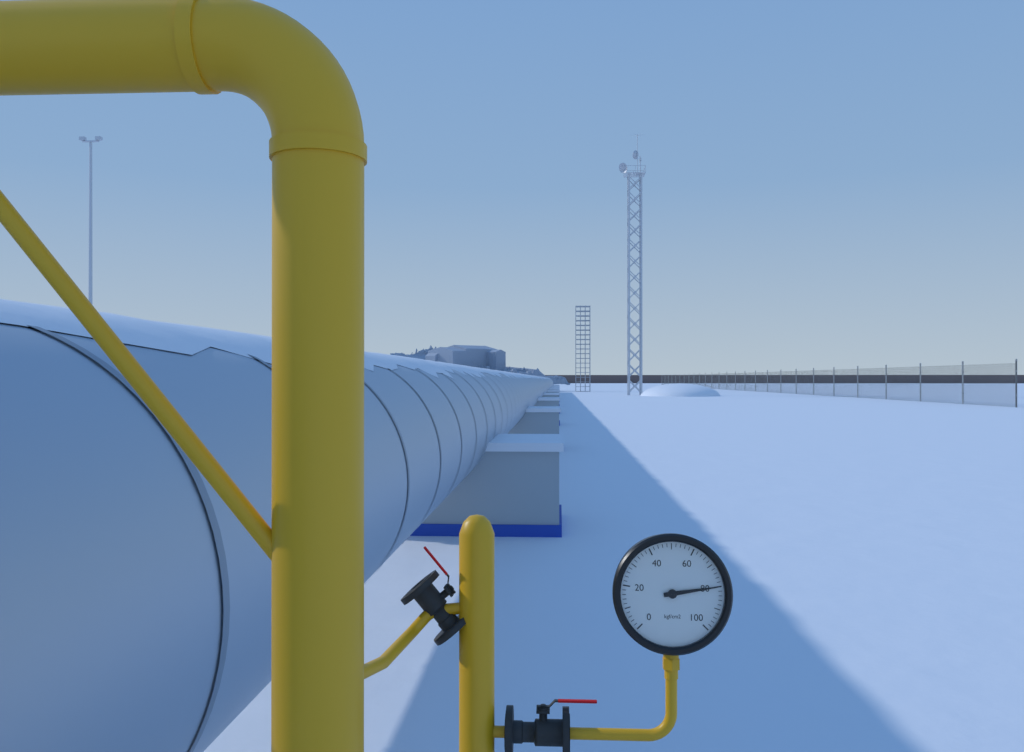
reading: 80 kgf/cm2
